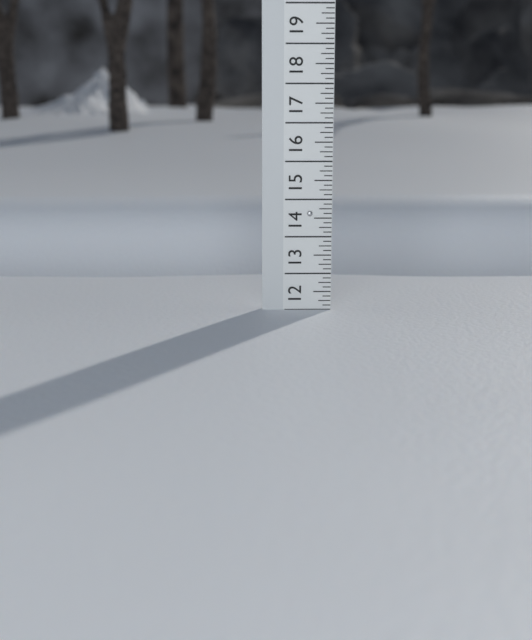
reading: 12.000 (no unit)
